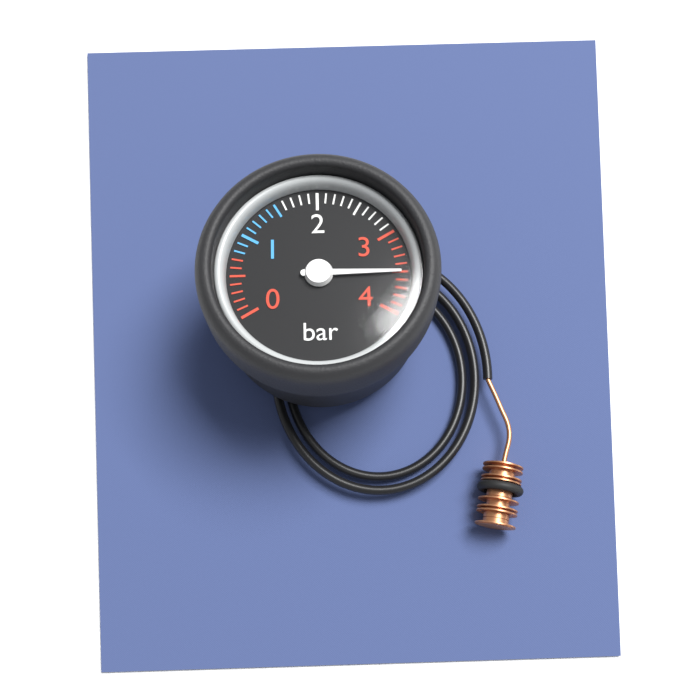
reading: 3.5 bar
